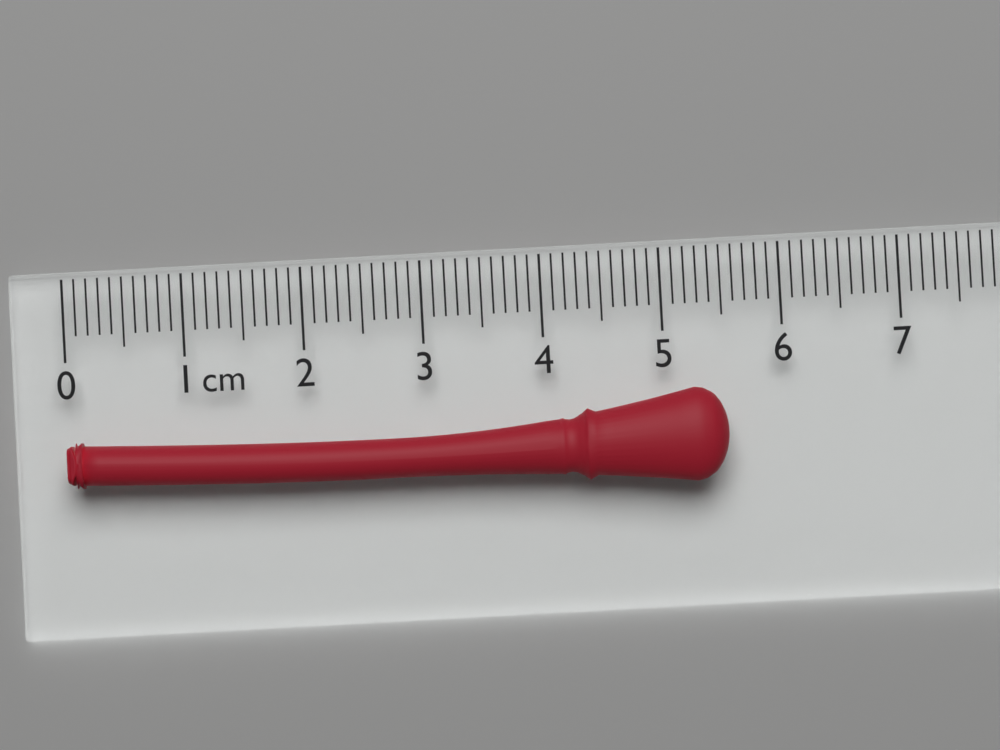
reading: 5.5 cm
